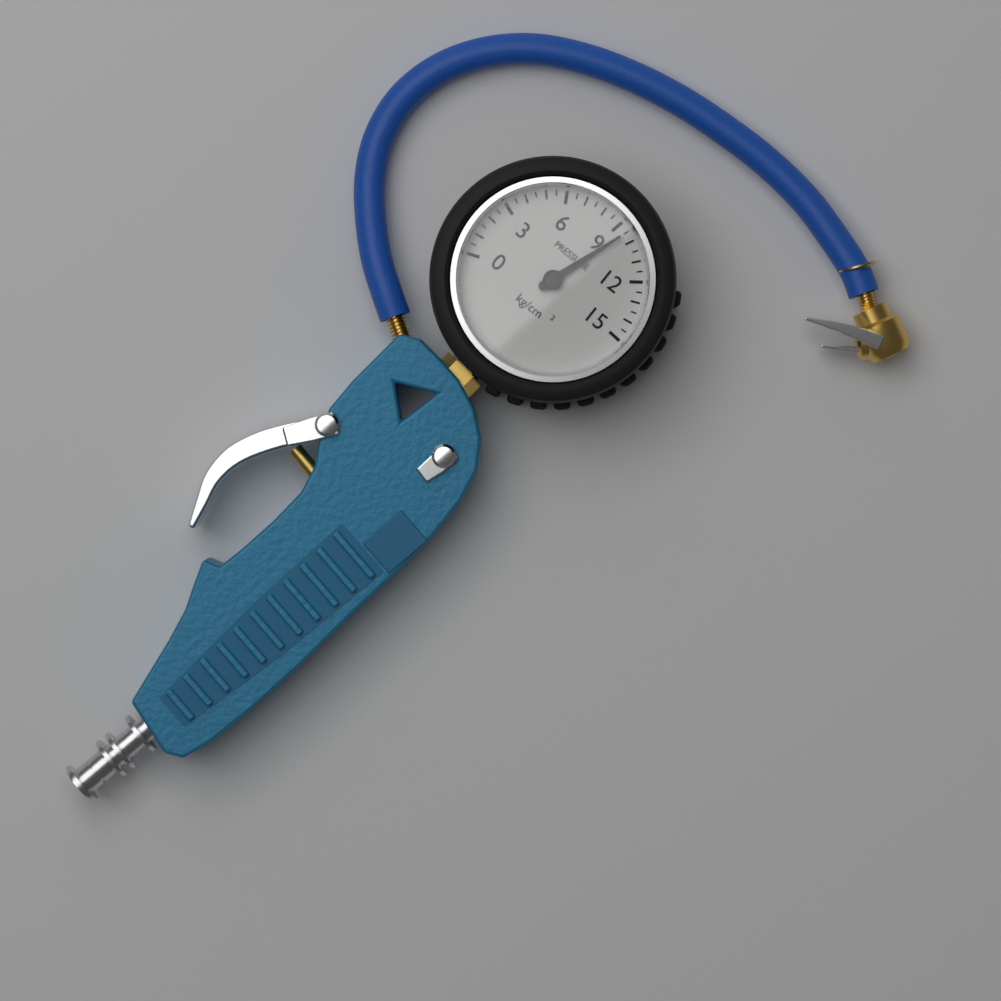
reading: 9.5 kg/cm²
